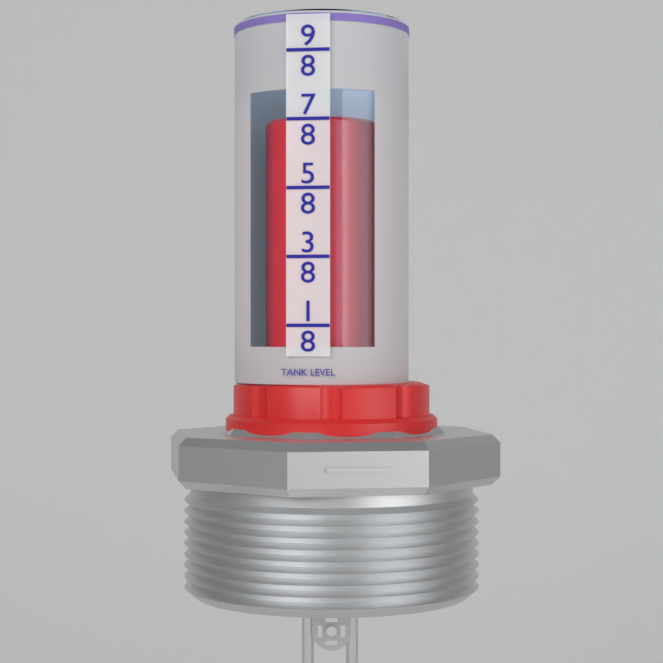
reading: 0.900 (no unit)
